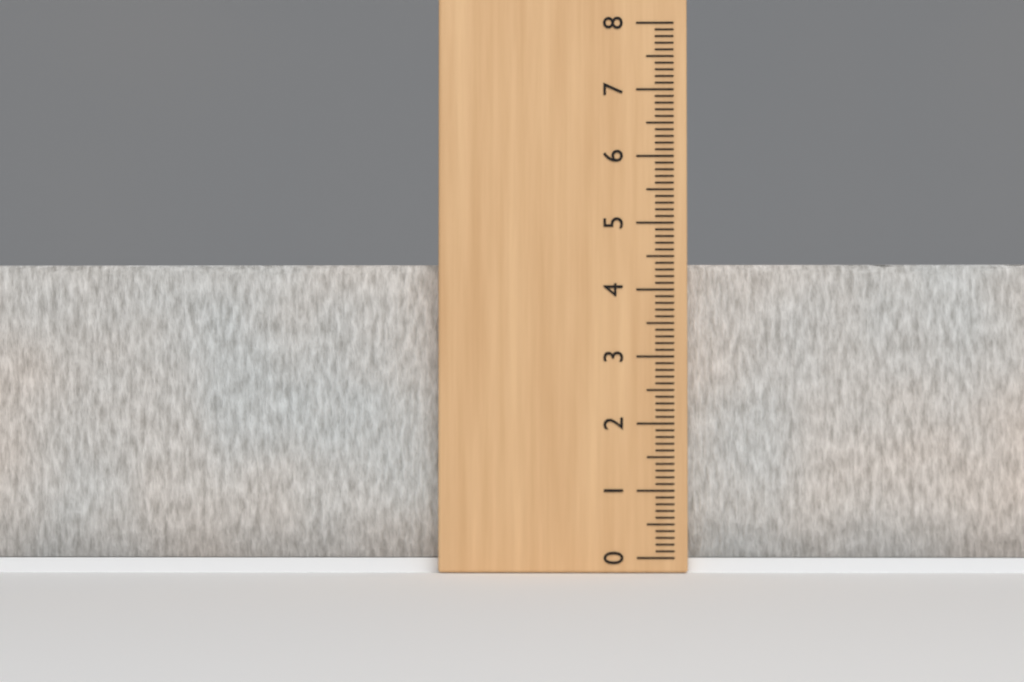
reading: 4.4 (no unit)
